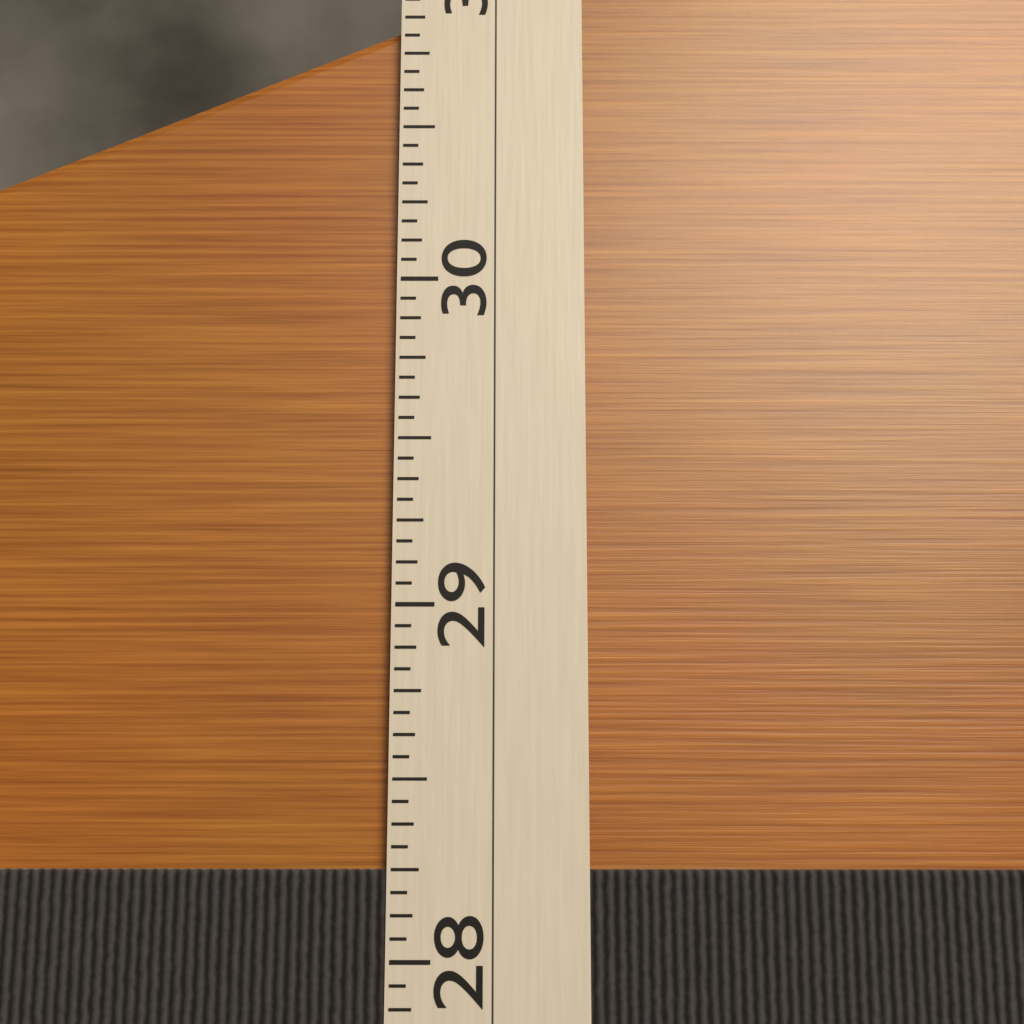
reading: 28.2500 (no unit)
